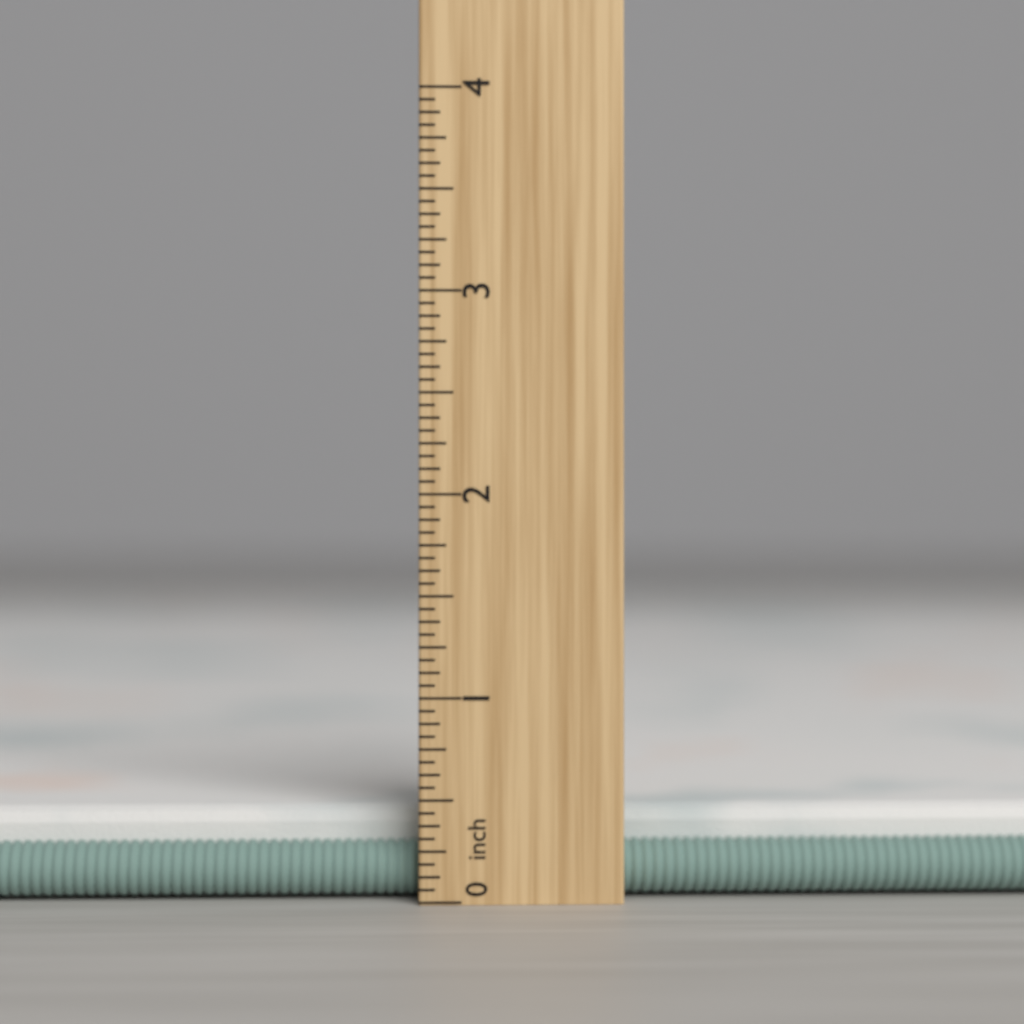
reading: 0.4375 inch
